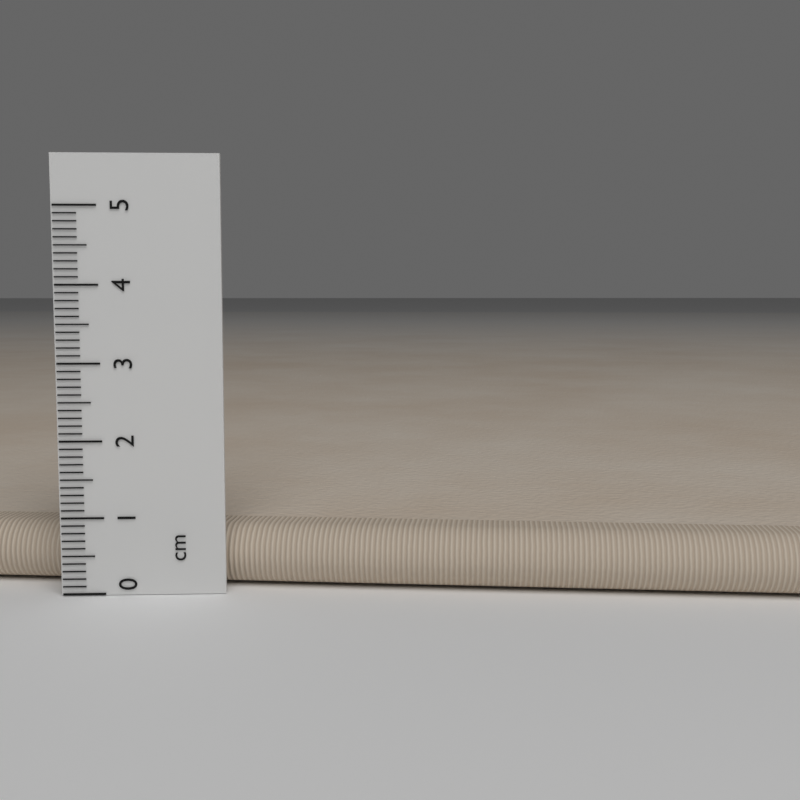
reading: 0.8 cm
